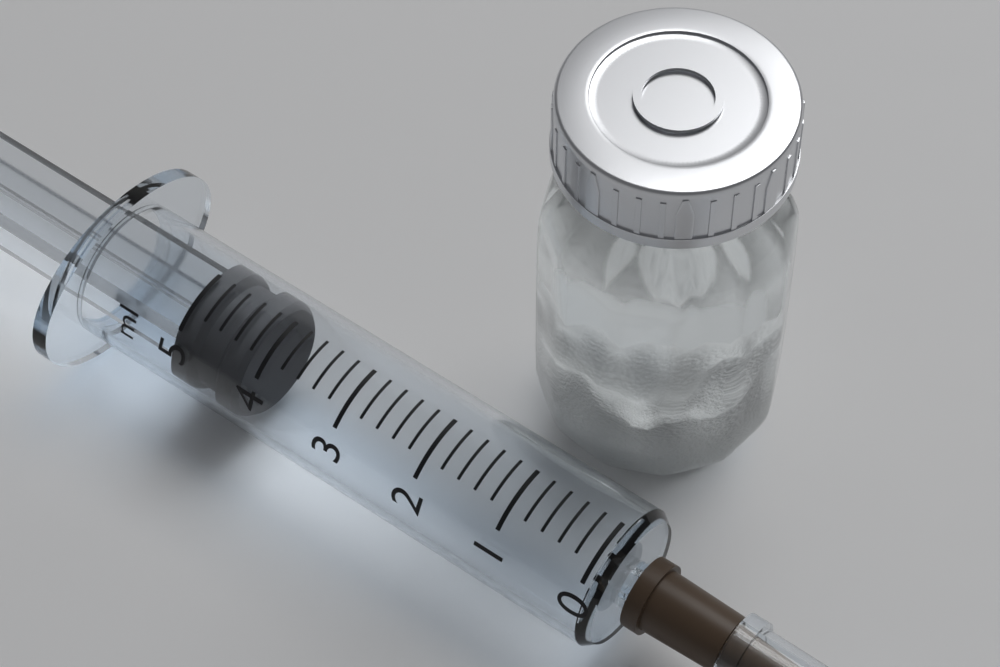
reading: 4.2 ml
